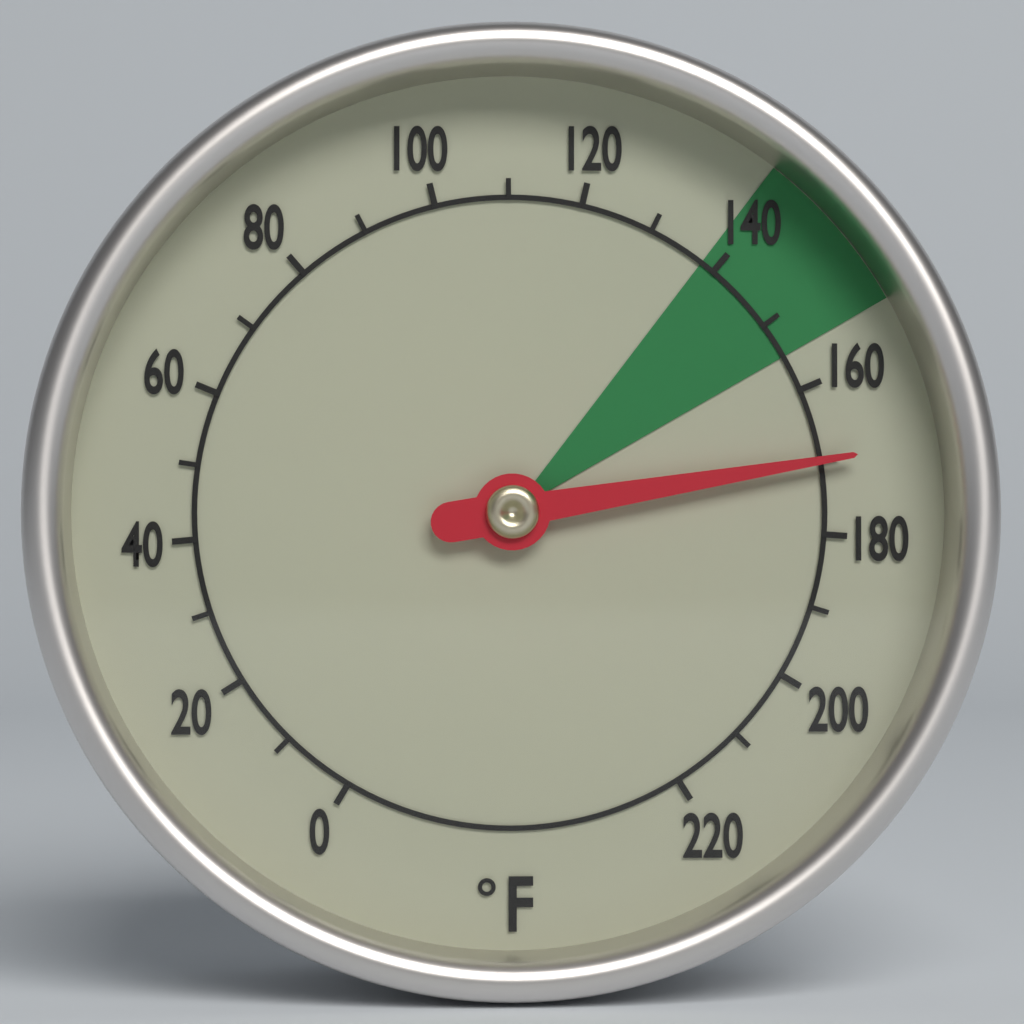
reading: 170 °F
